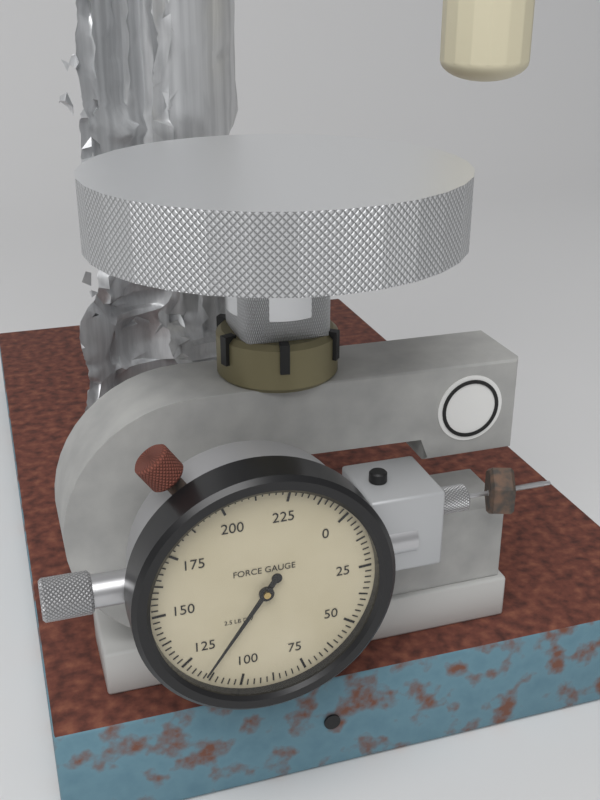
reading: 115.0 lb
